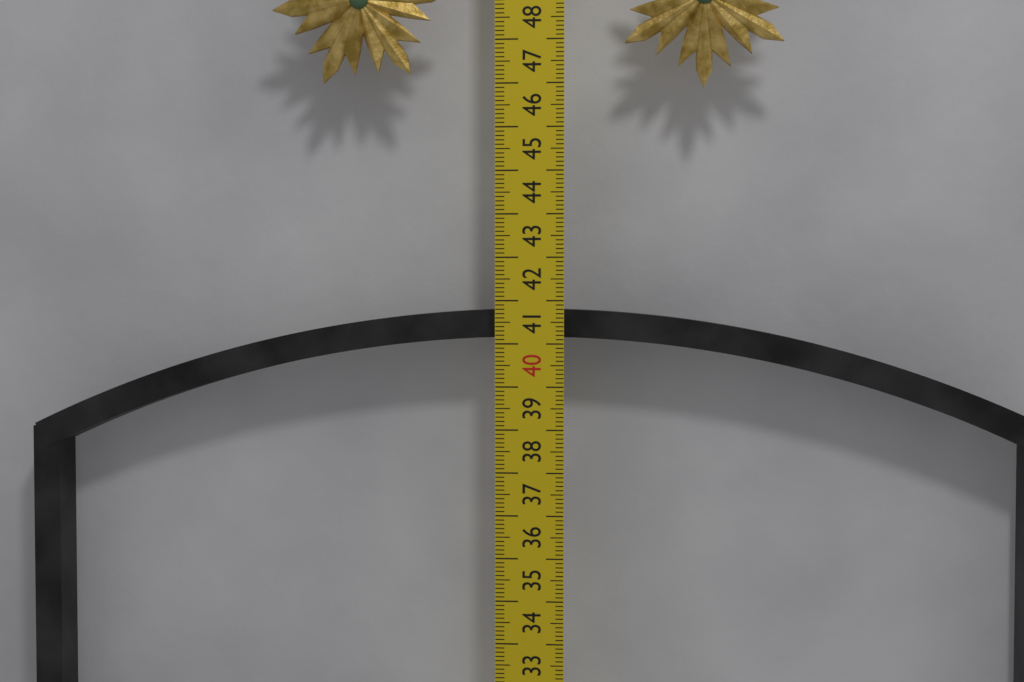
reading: 40.8 cm
